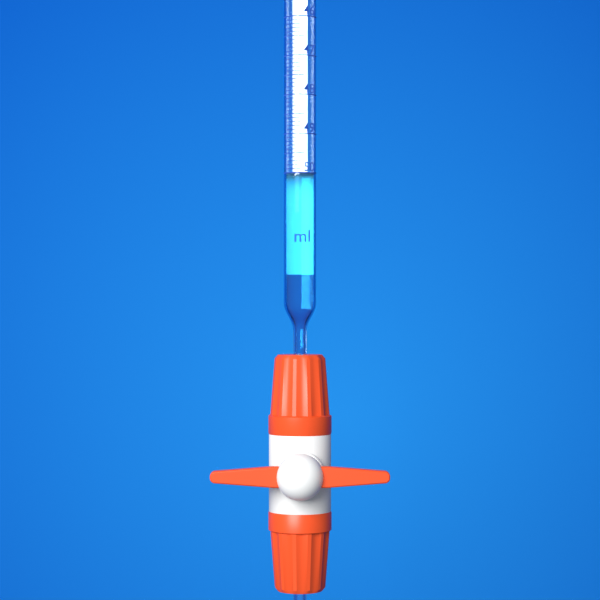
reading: 50.0 ml
